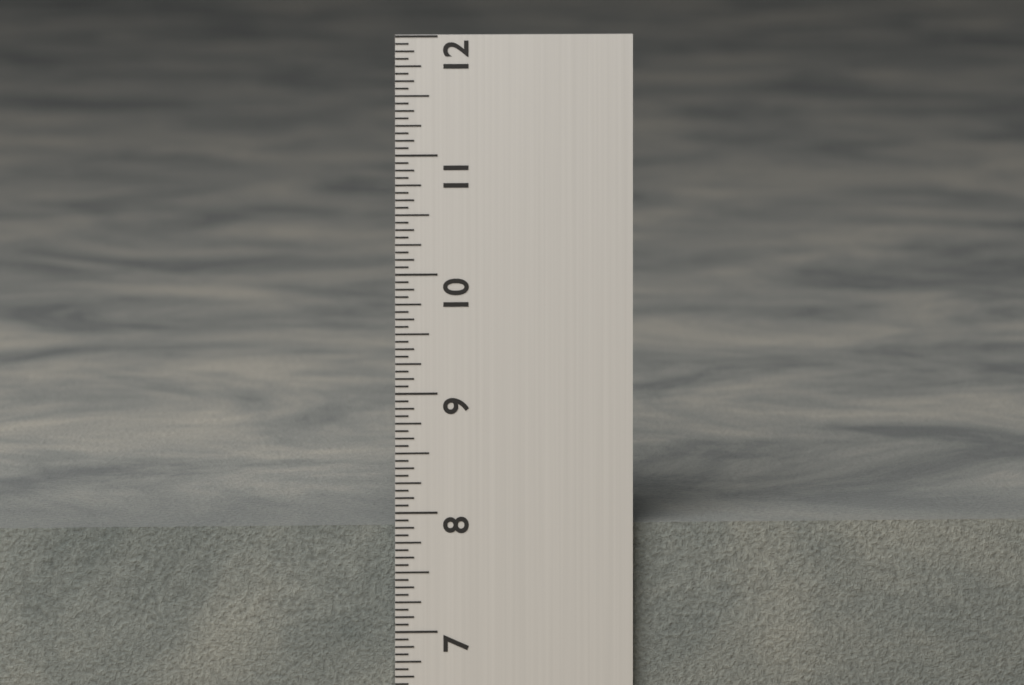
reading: 7.8750 in
